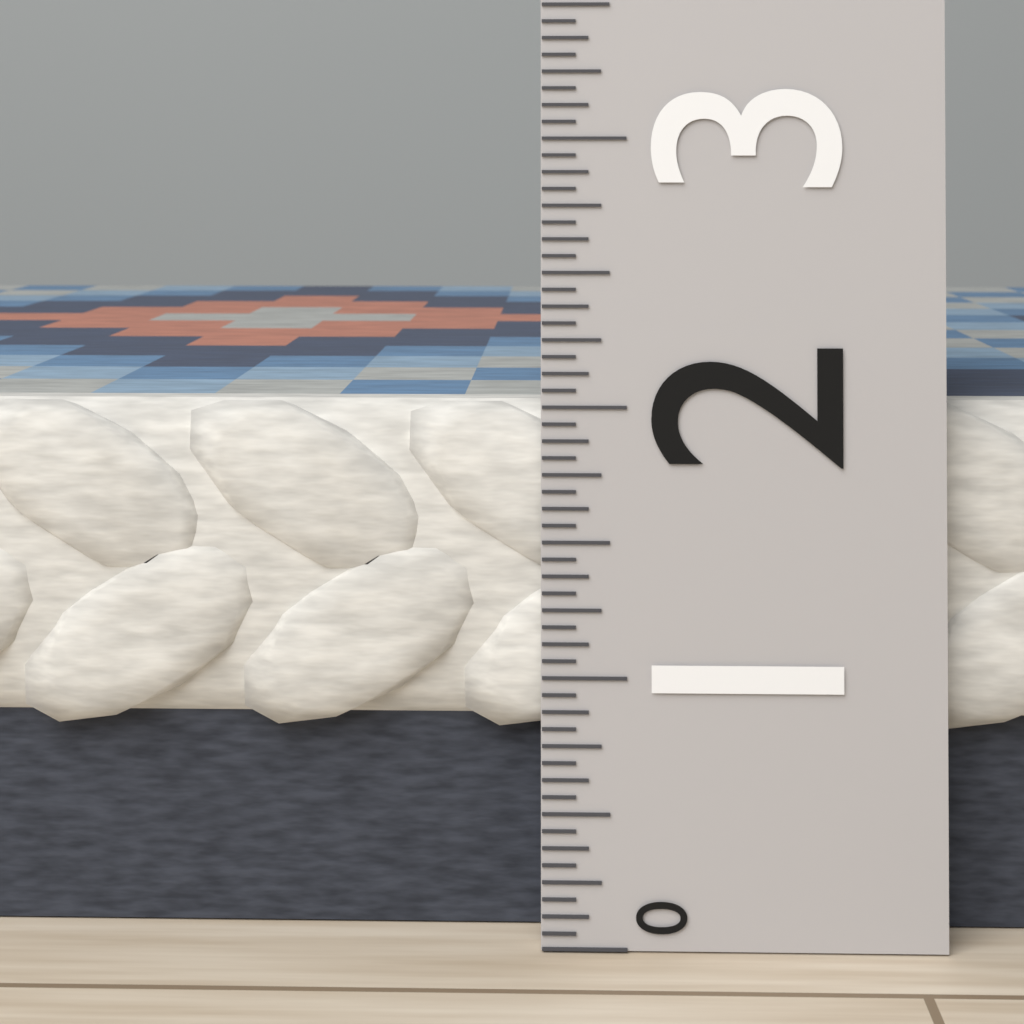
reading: 2.0000 (no unit)
